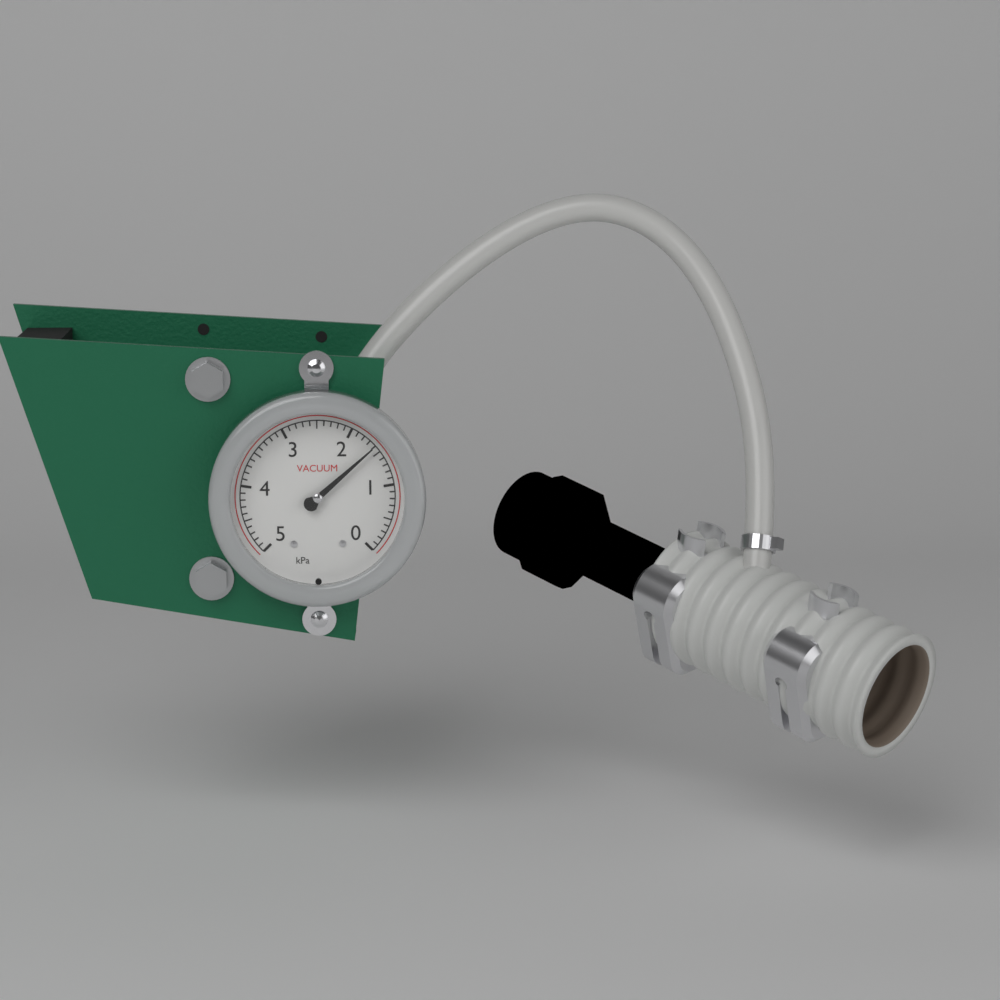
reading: 1.6 kPa
